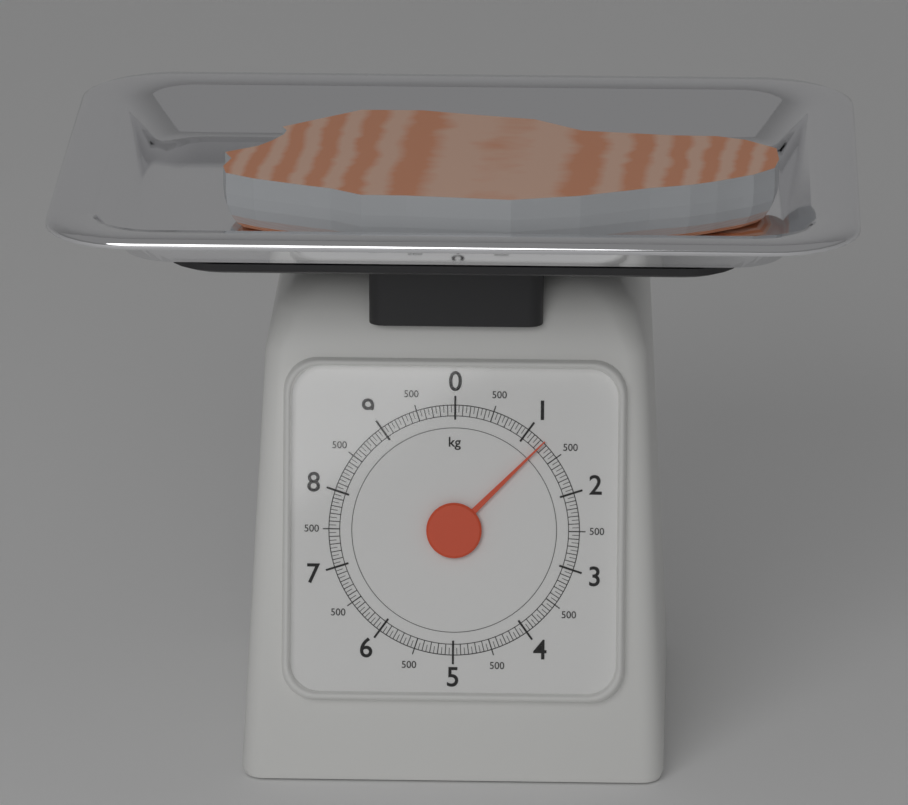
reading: 1.25 kg
